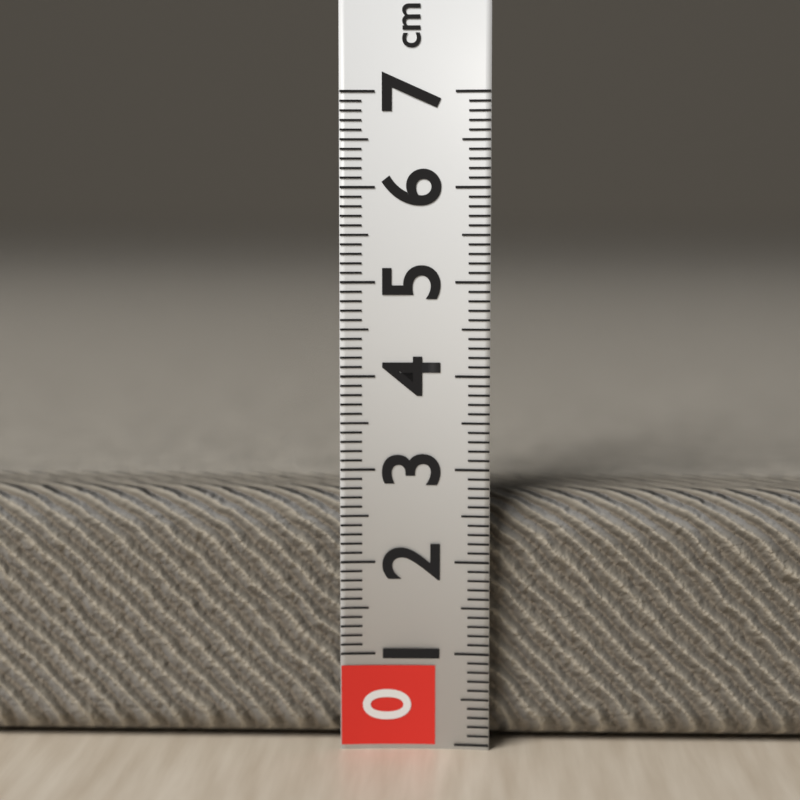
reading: 2.7 cm
